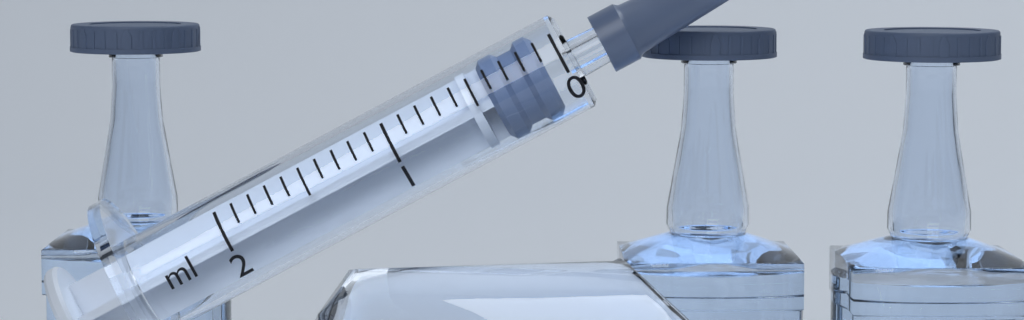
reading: 0.1 ml
